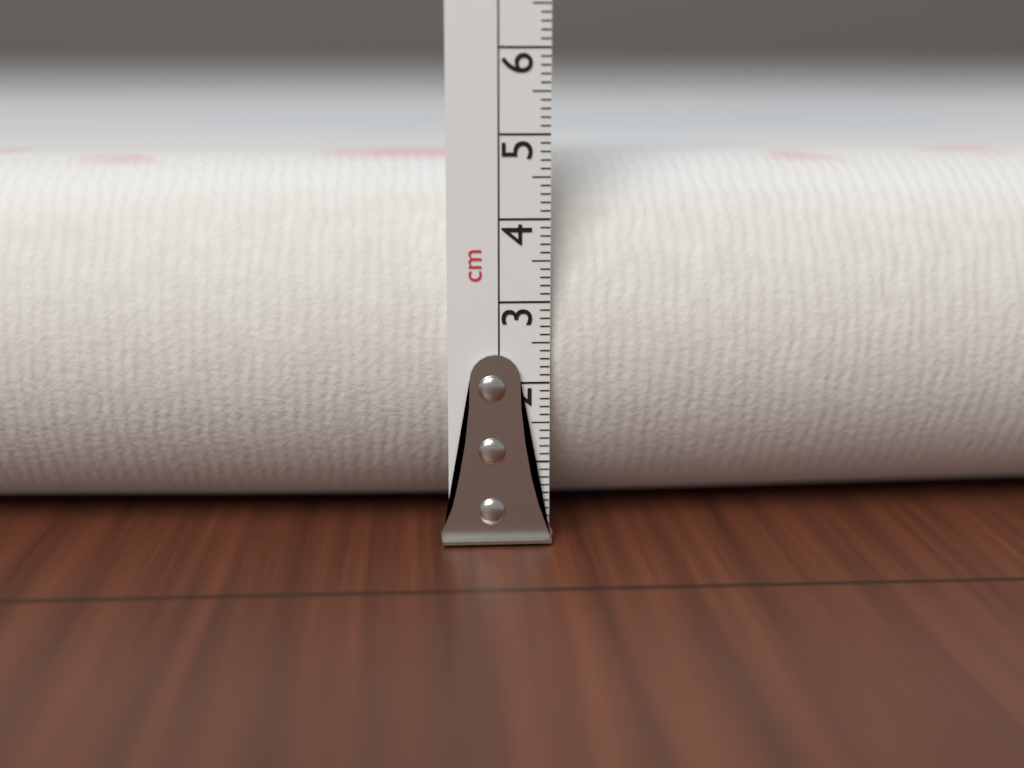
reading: 4.7 cm
